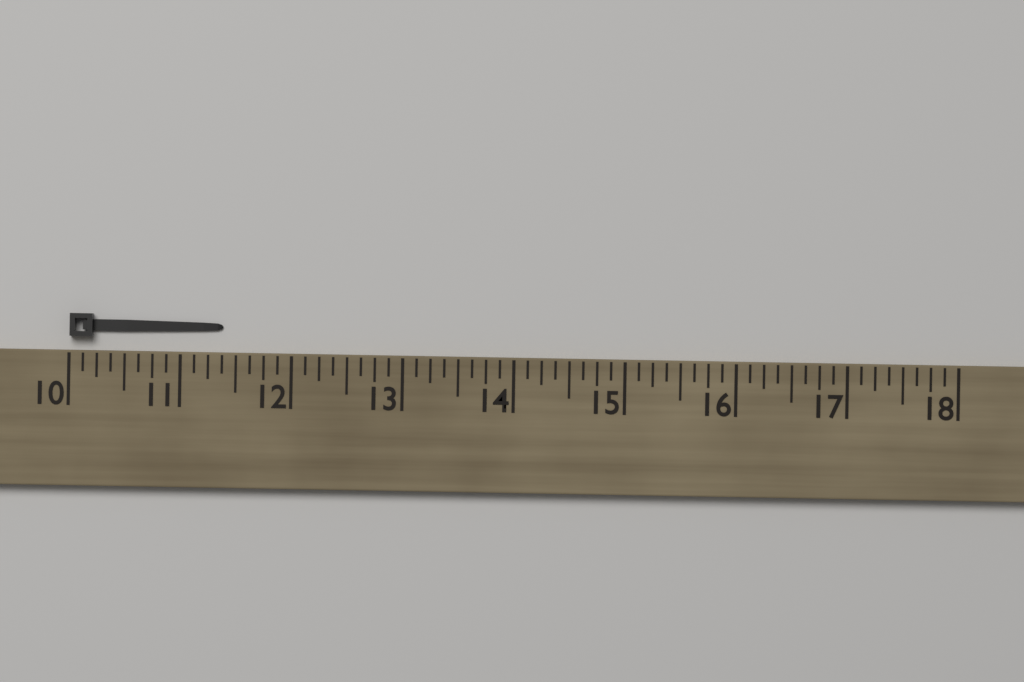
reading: 11.375 (no unit)
